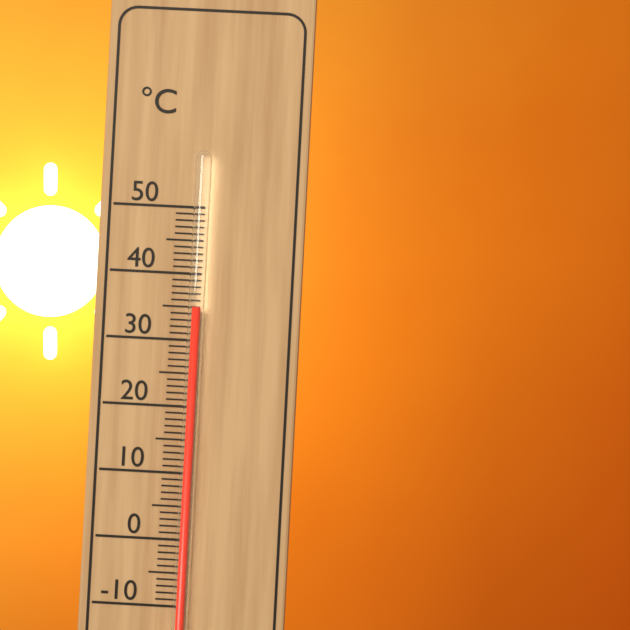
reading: 35 °C
